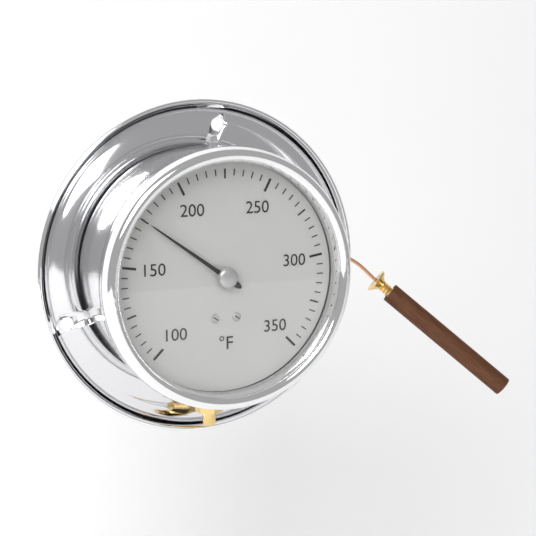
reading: 175 °F
